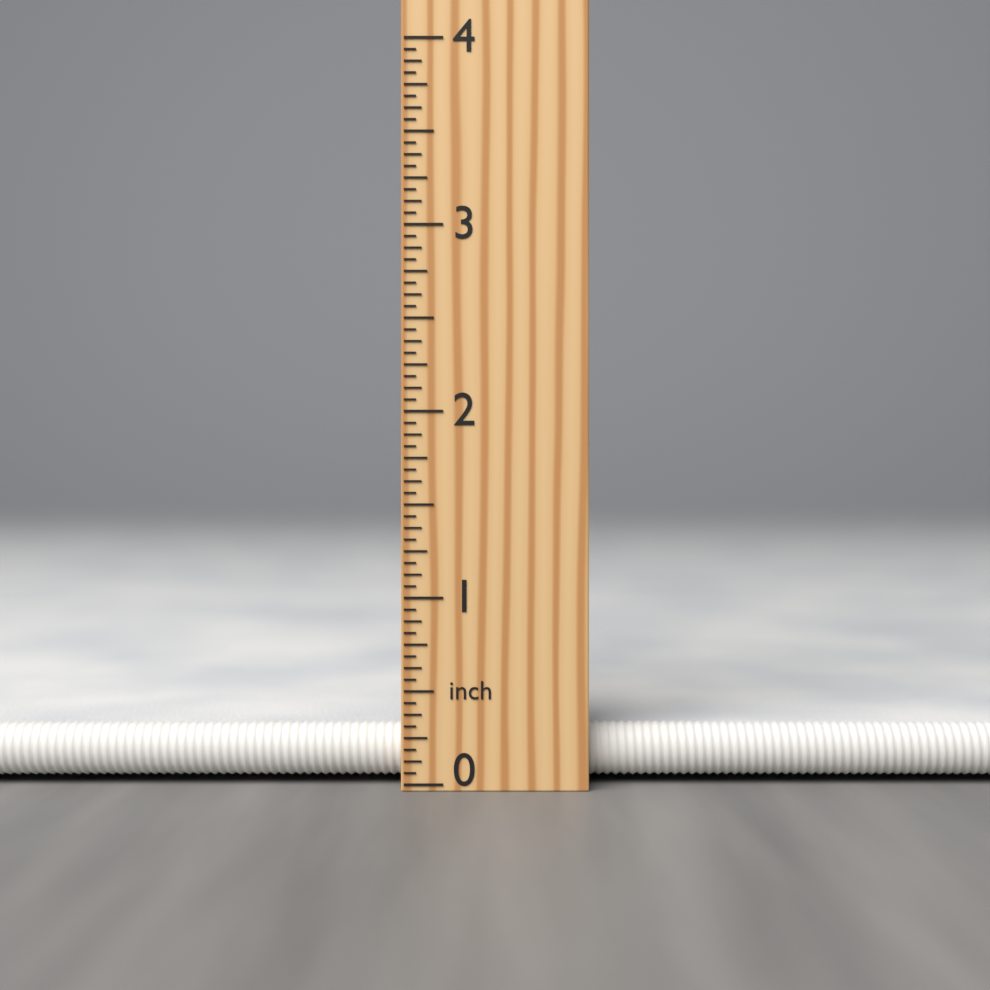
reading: 0.3000 inch
